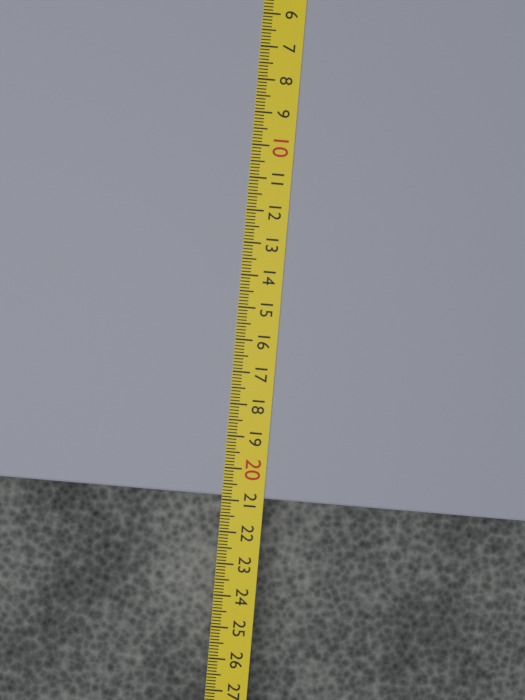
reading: 20.9 cm
